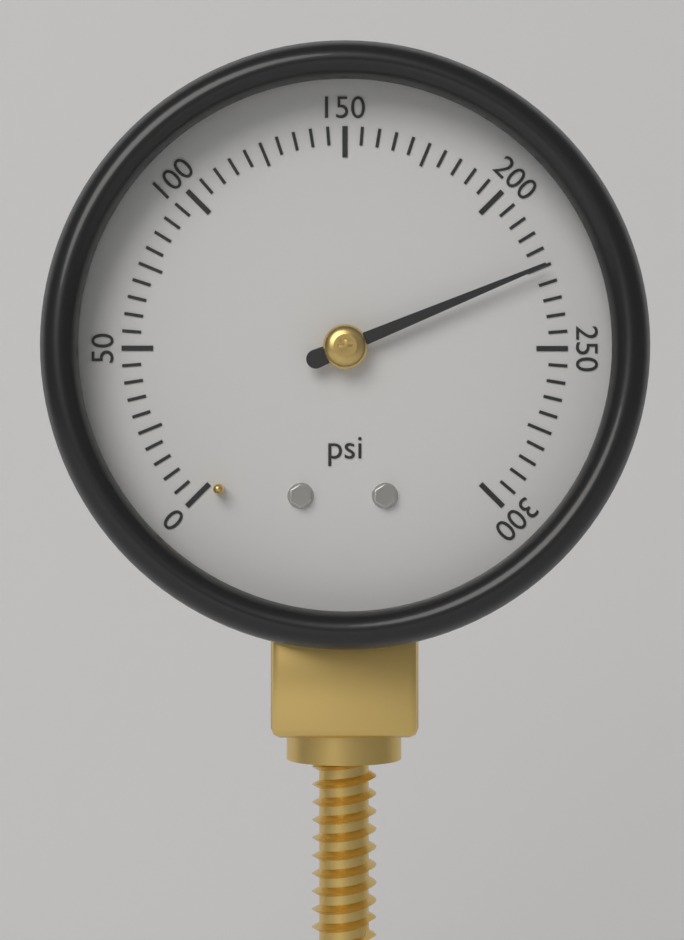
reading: 225 psi
